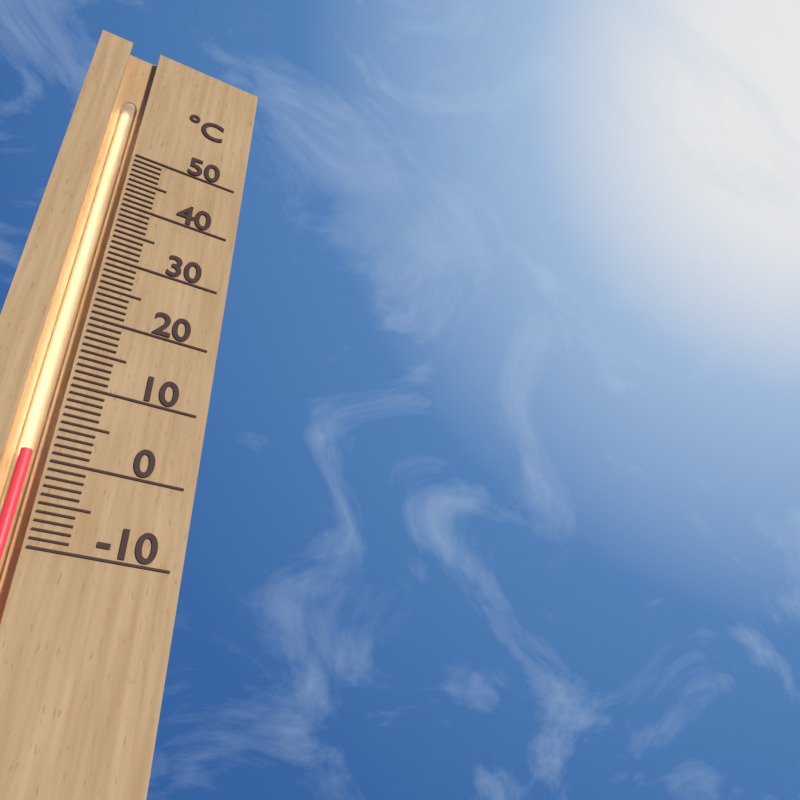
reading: 1 °C
